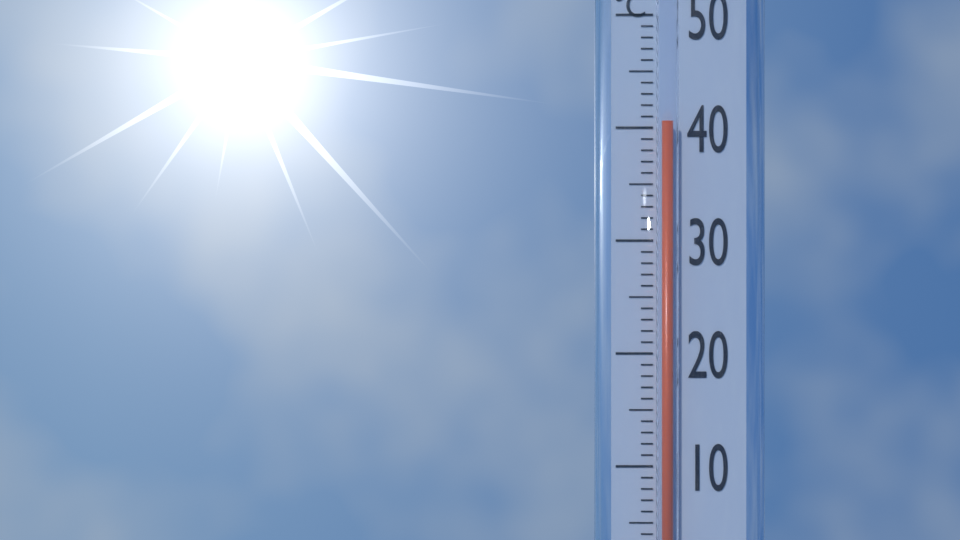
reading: 40.5 °C
